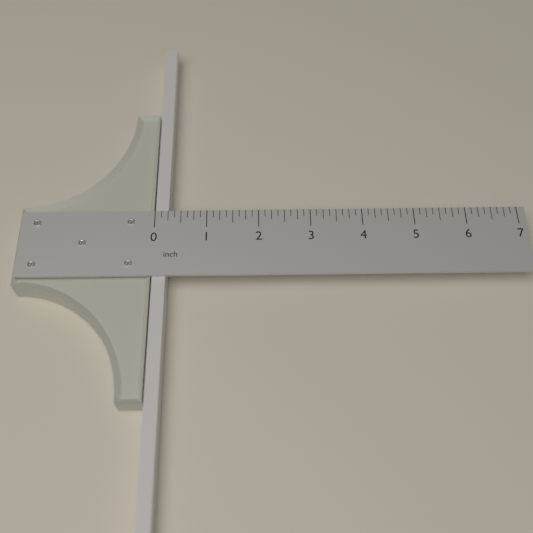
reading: 0.250 inch
